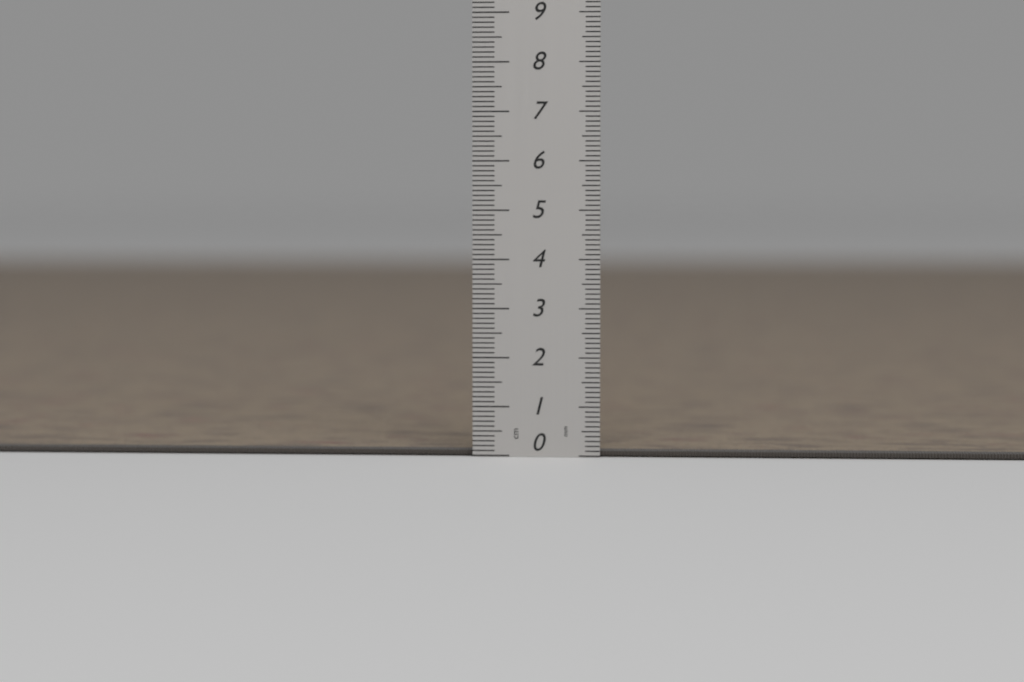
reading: 0.1 cm
